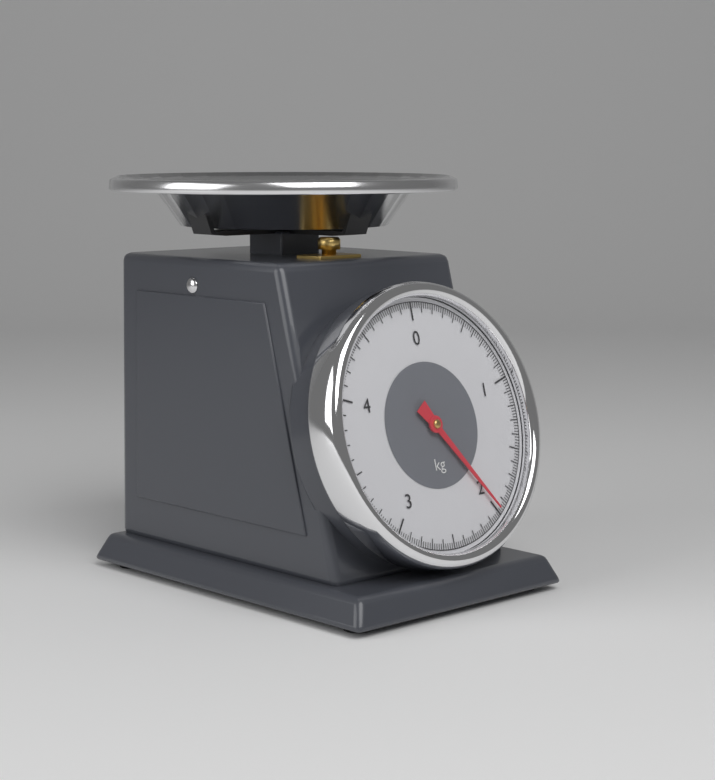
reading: 1.98 kg
